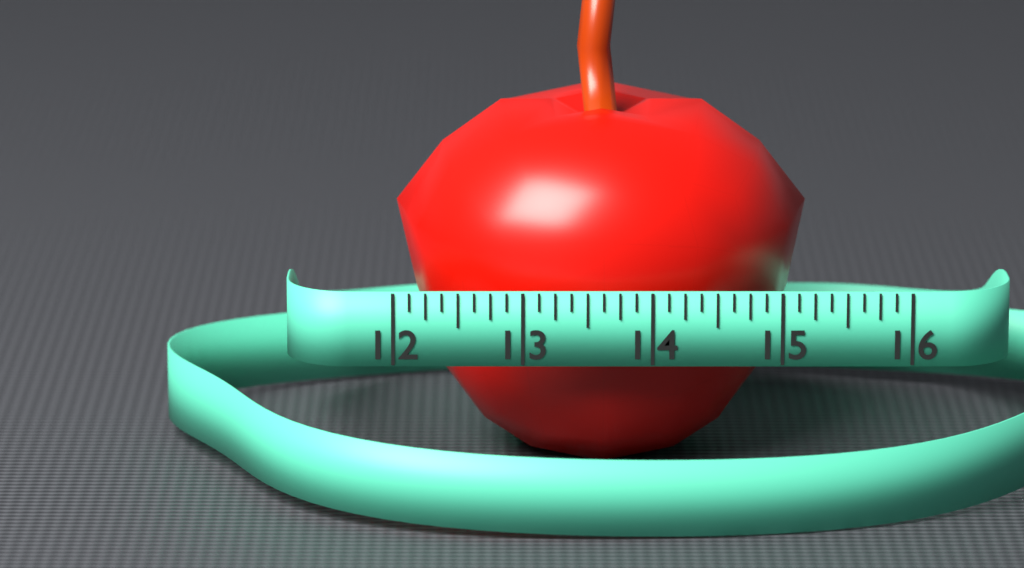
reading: 15.250 (no unit)
